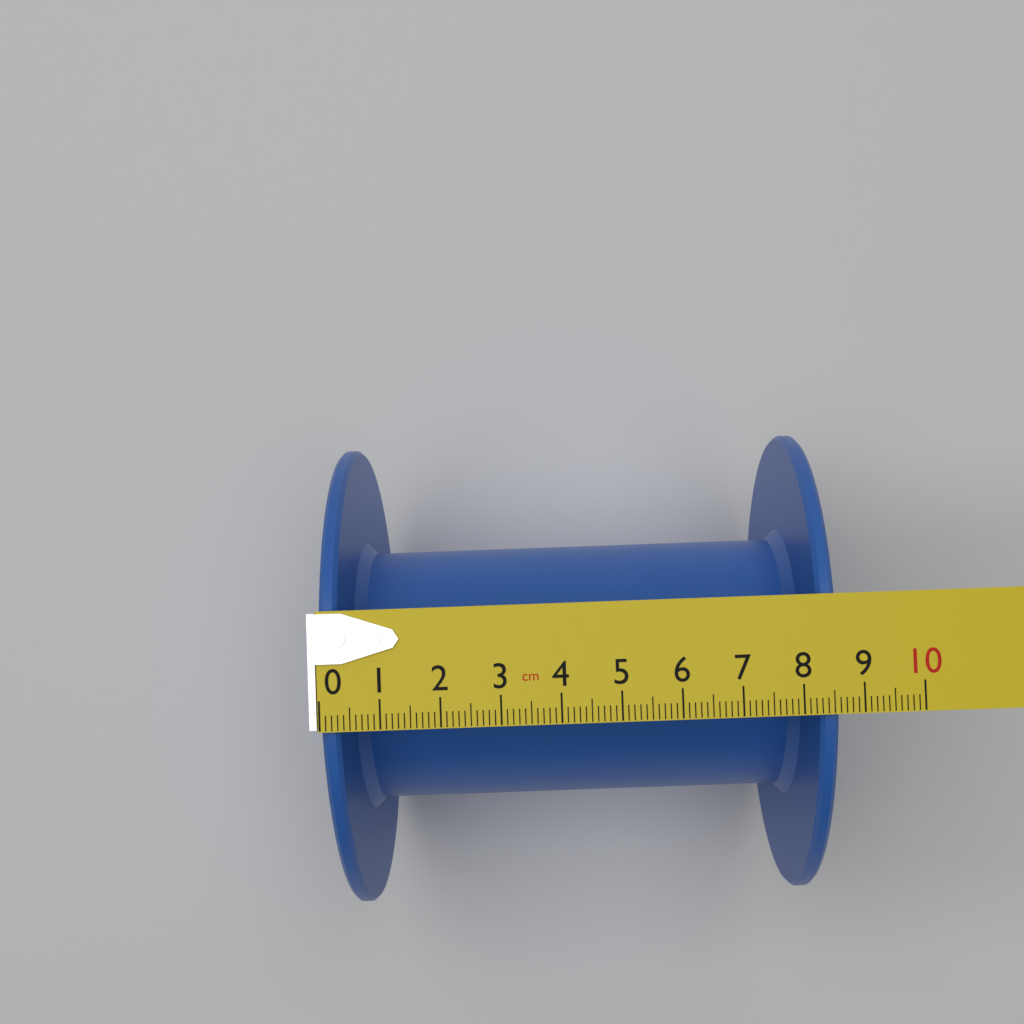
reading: 8.6 cm
